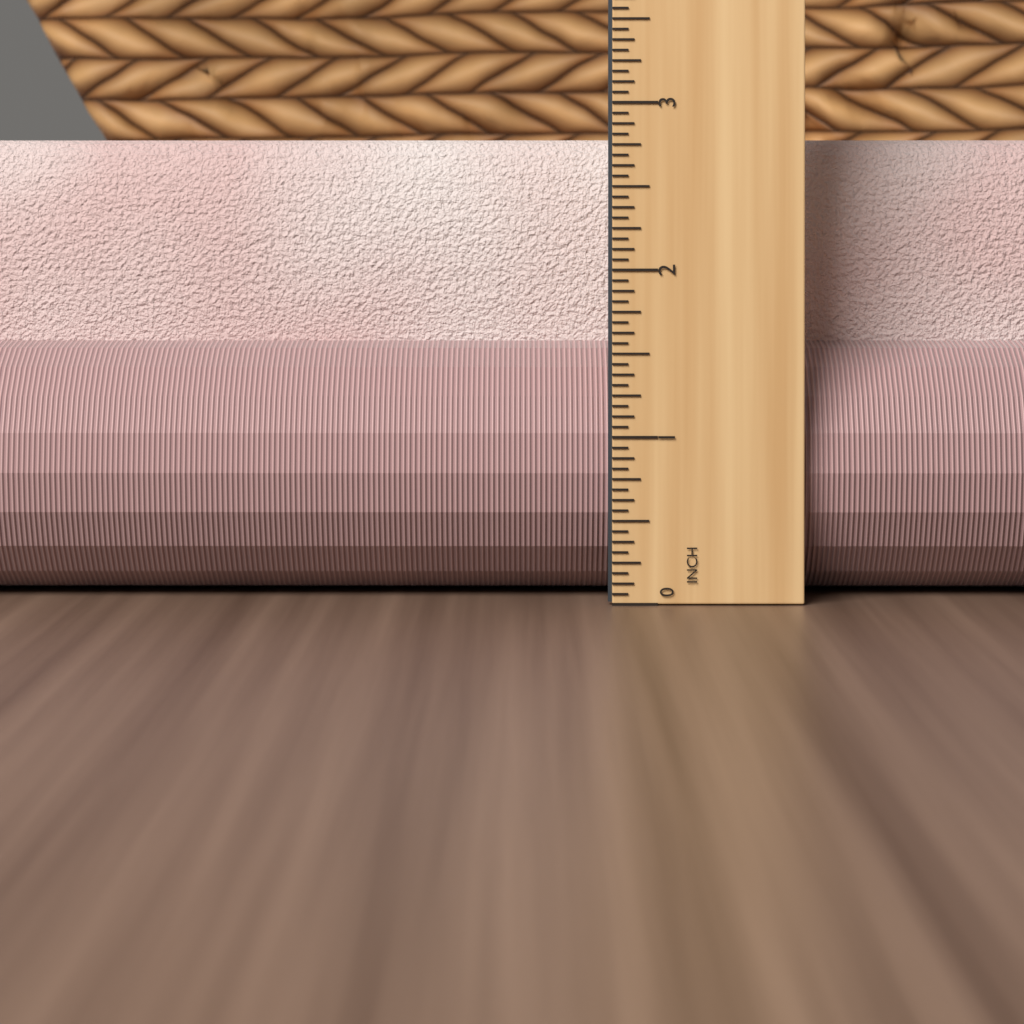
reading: 2.8125 in
